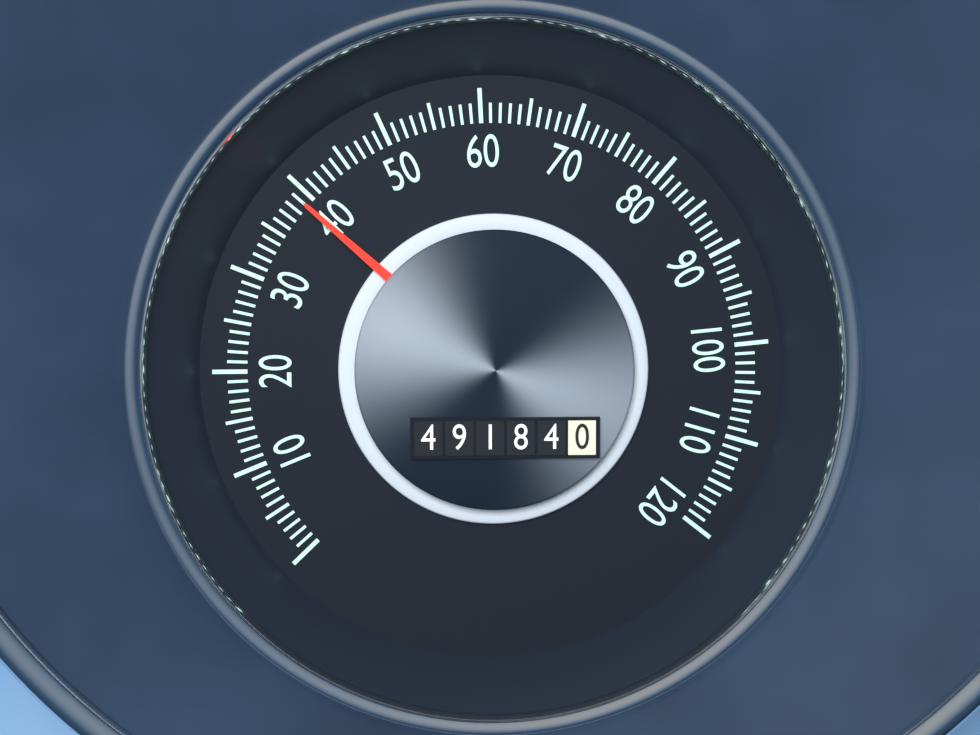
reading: 39 (no unit)
